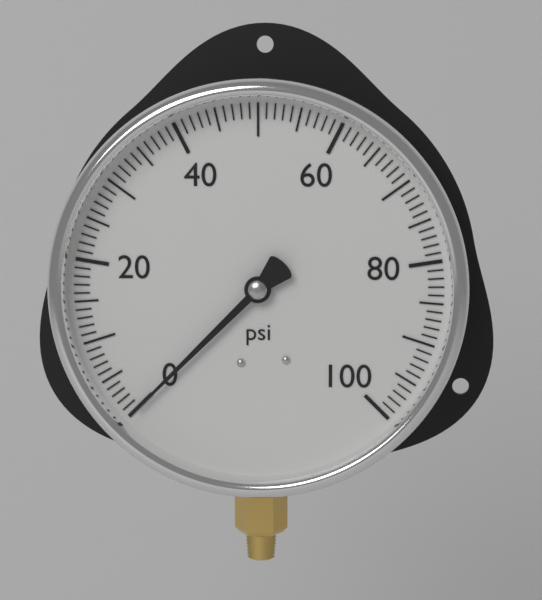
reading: 0 psi
